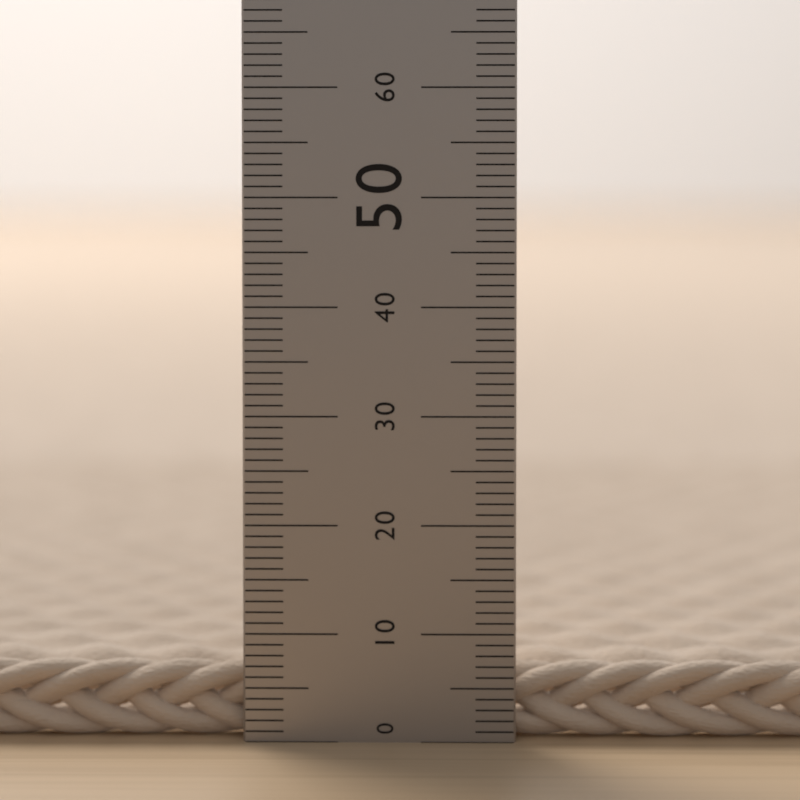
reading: 7 (no unit)
